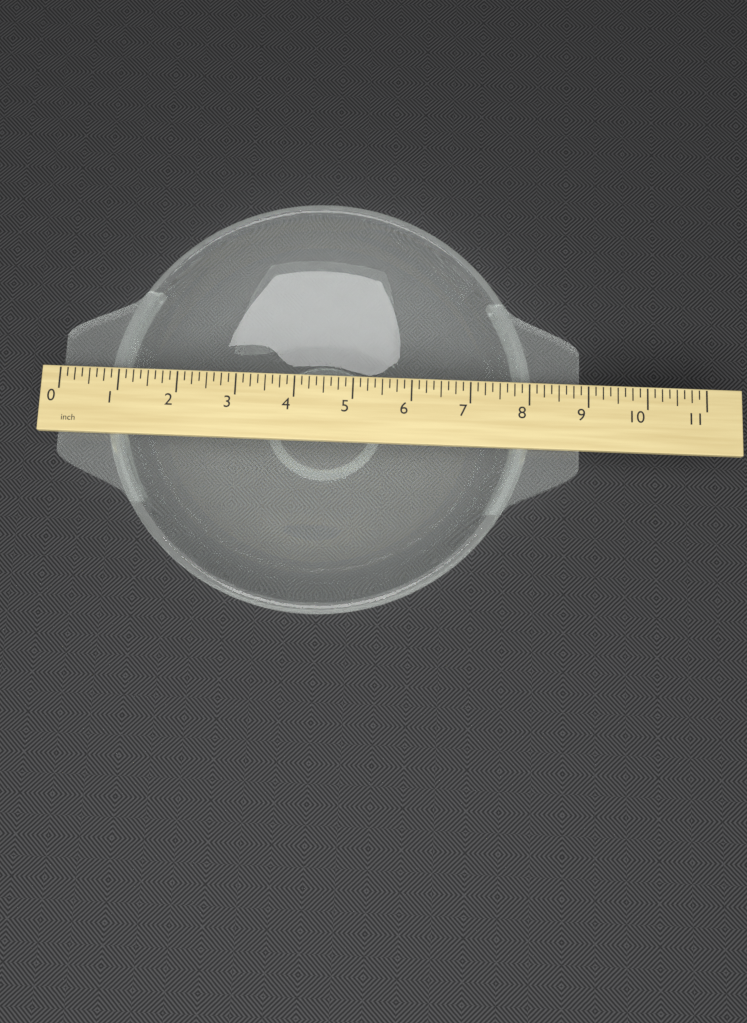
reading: 8.875 inch
